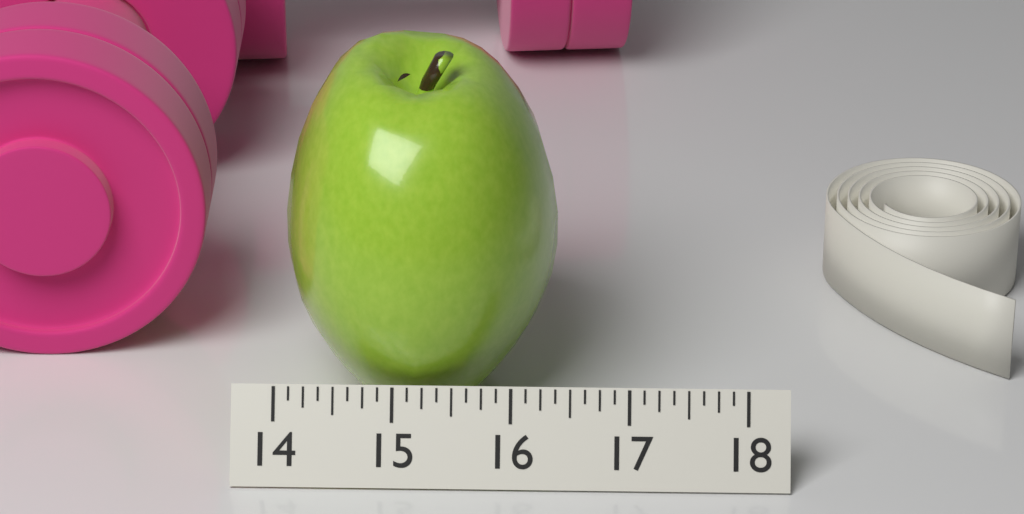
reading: 16.375 (no unit)
